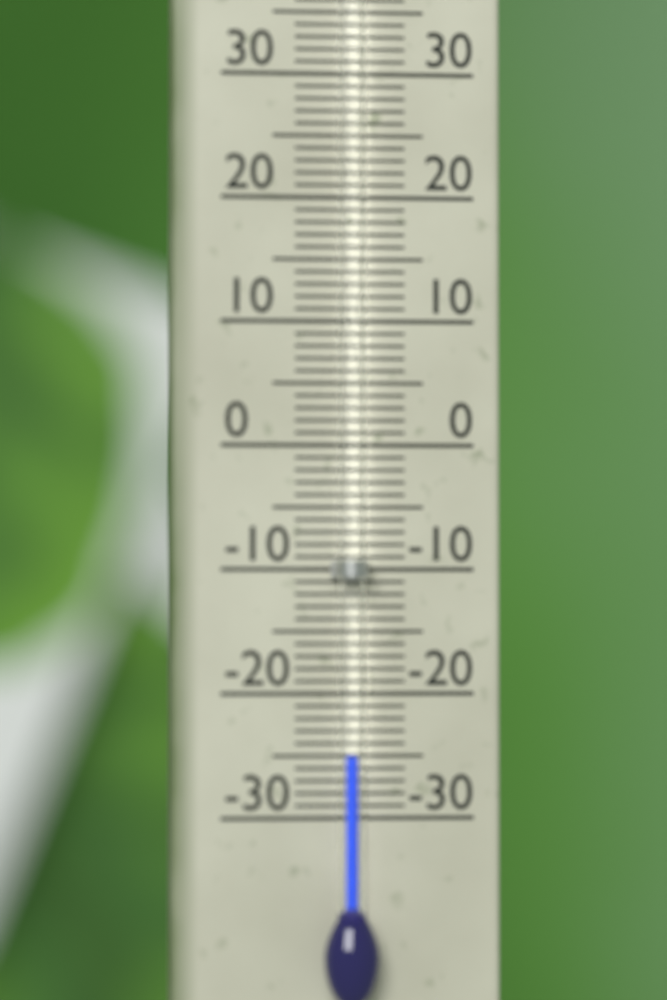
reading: -25 °C
